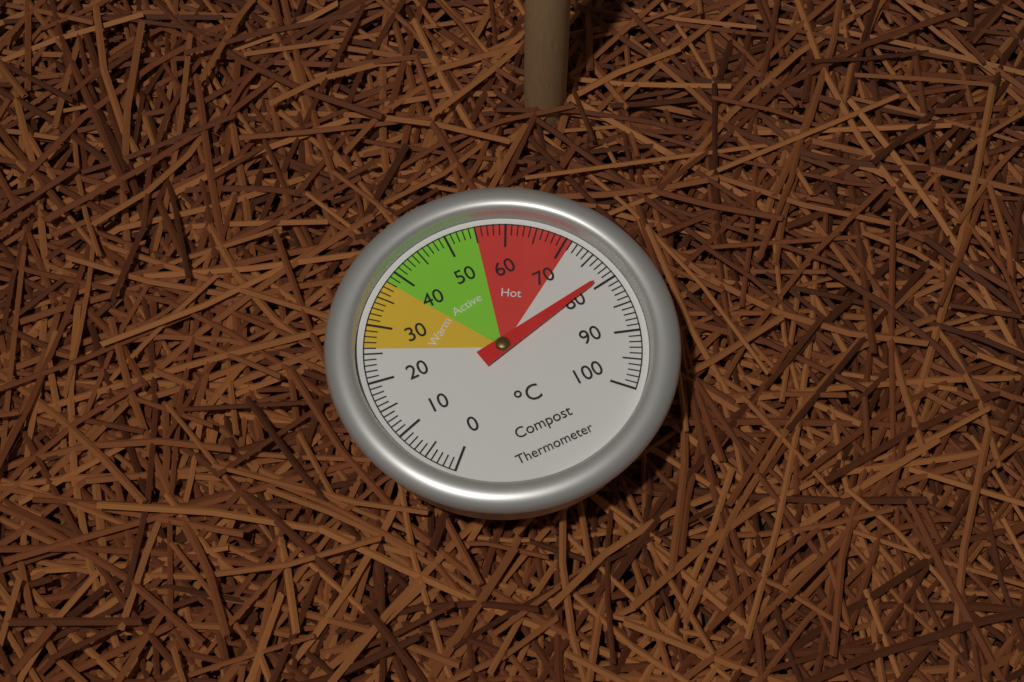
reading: 79 °C
